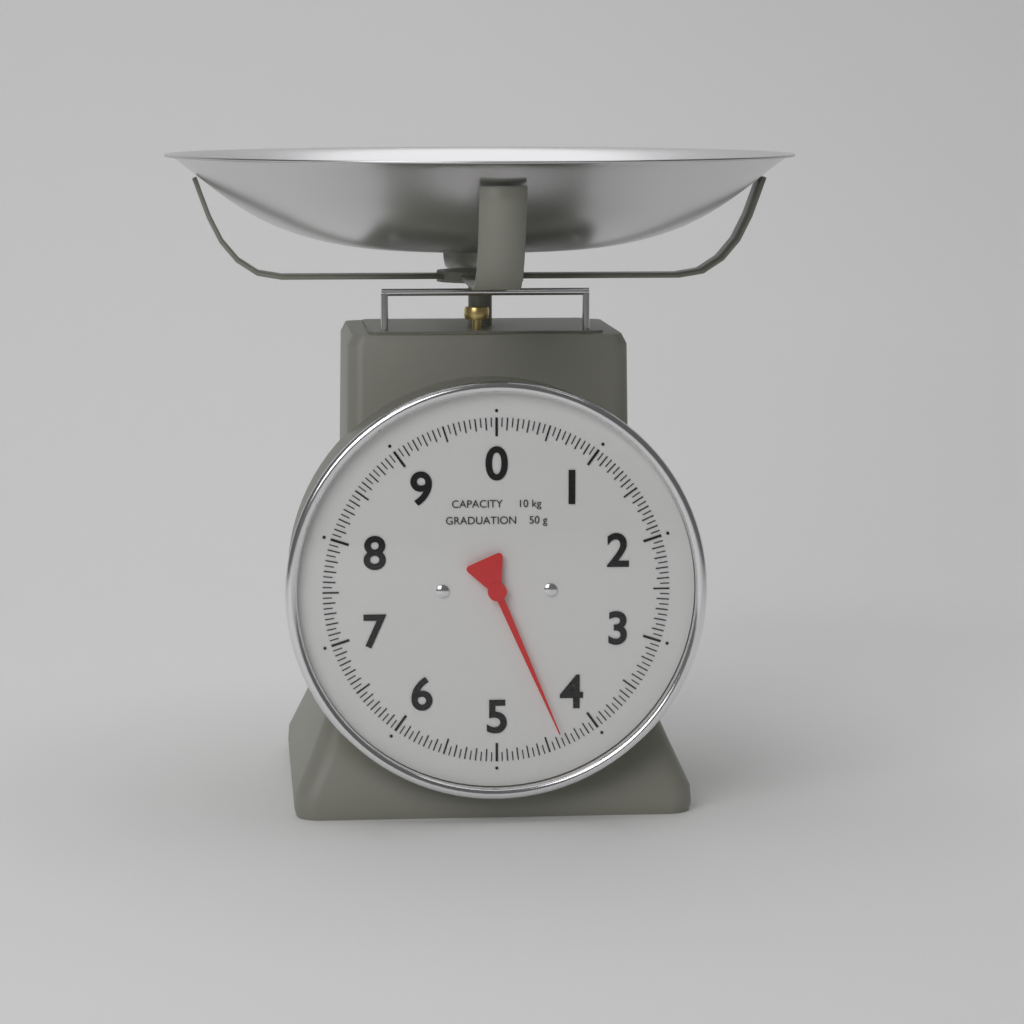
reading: 4.35 kg
